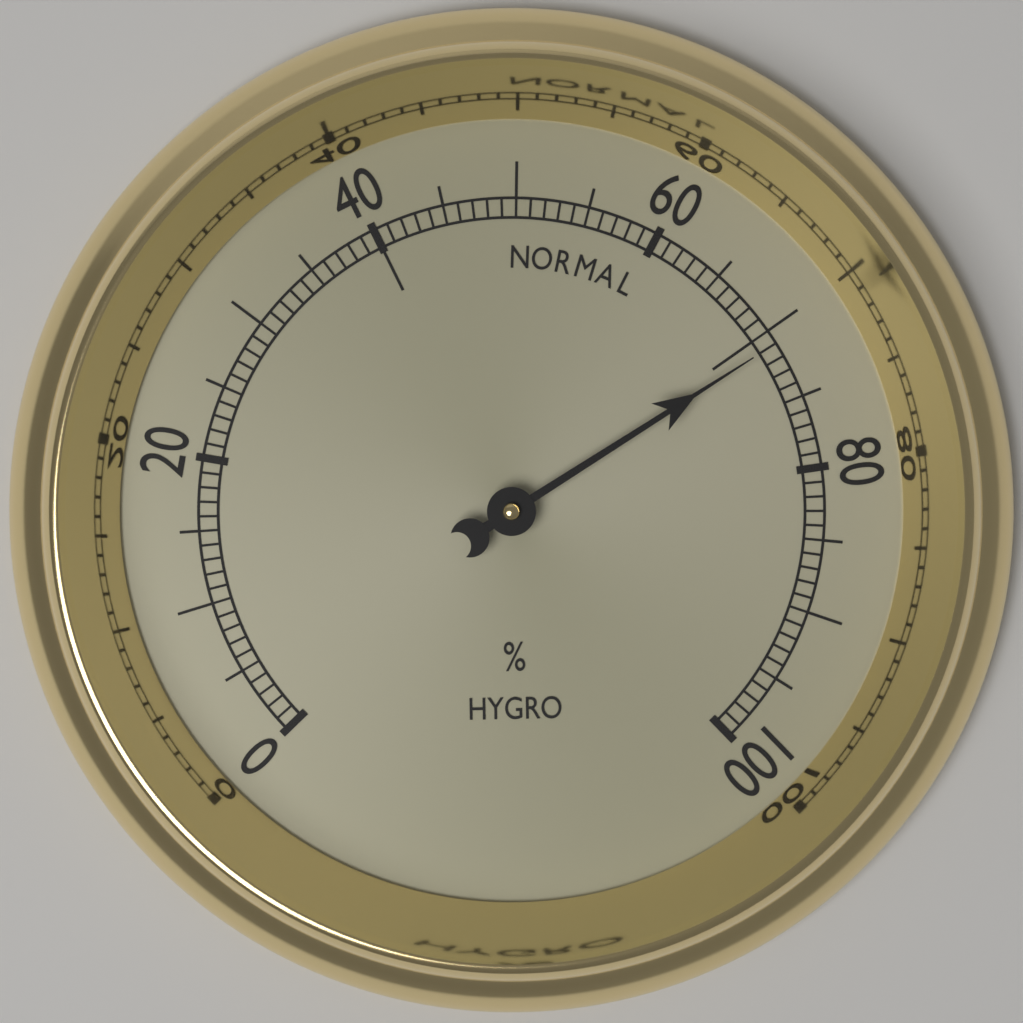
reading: 71 %
